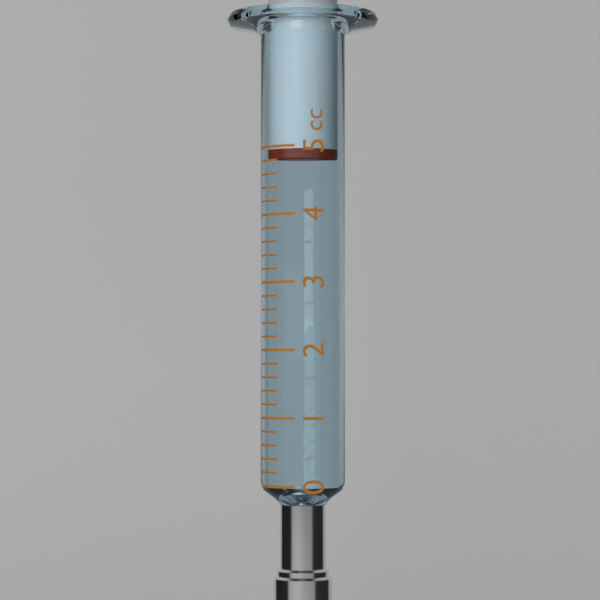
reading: 4.8 cc
